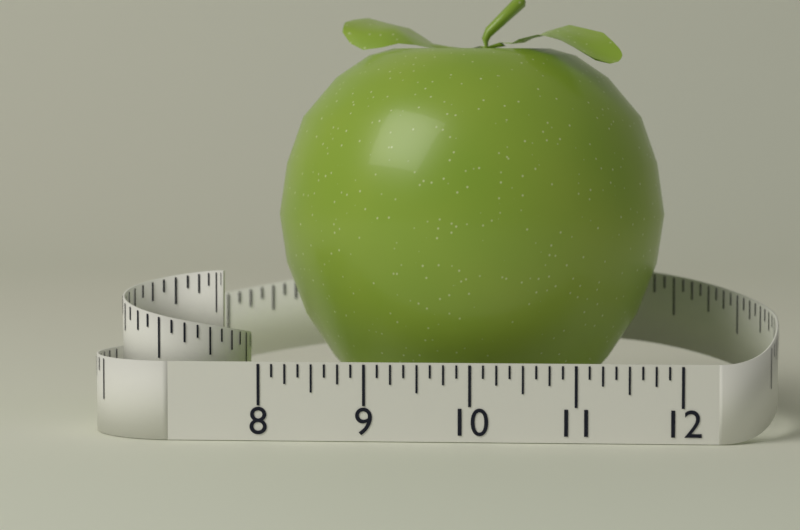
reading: 11.875 (no unit)
